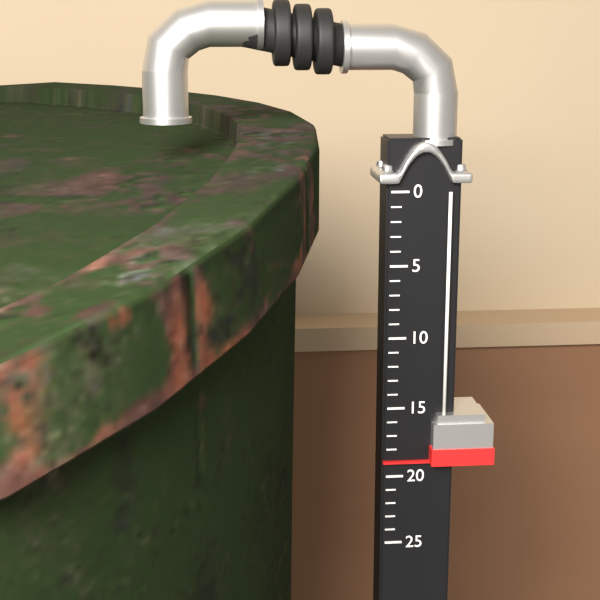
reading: 19 (no unit)
